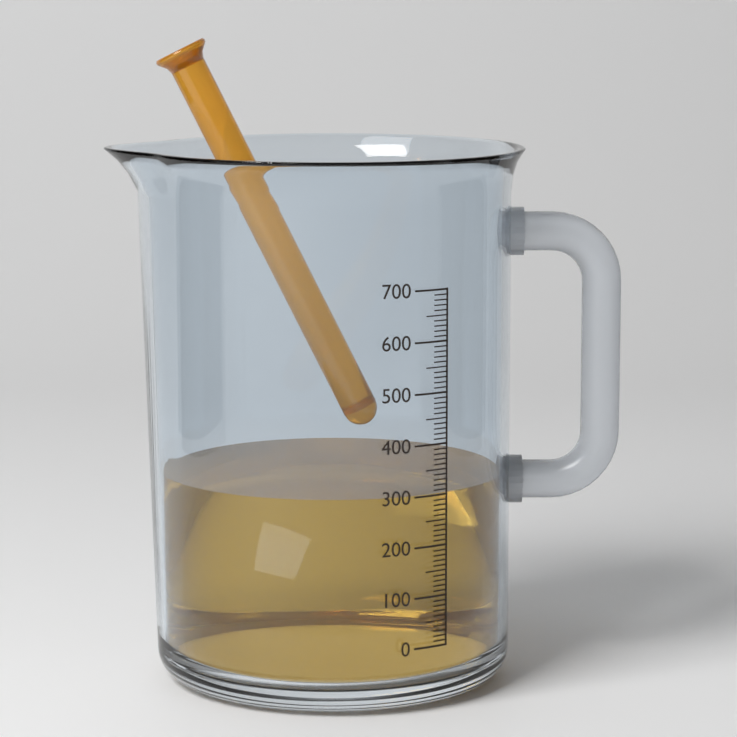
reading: 300 (no unit)
